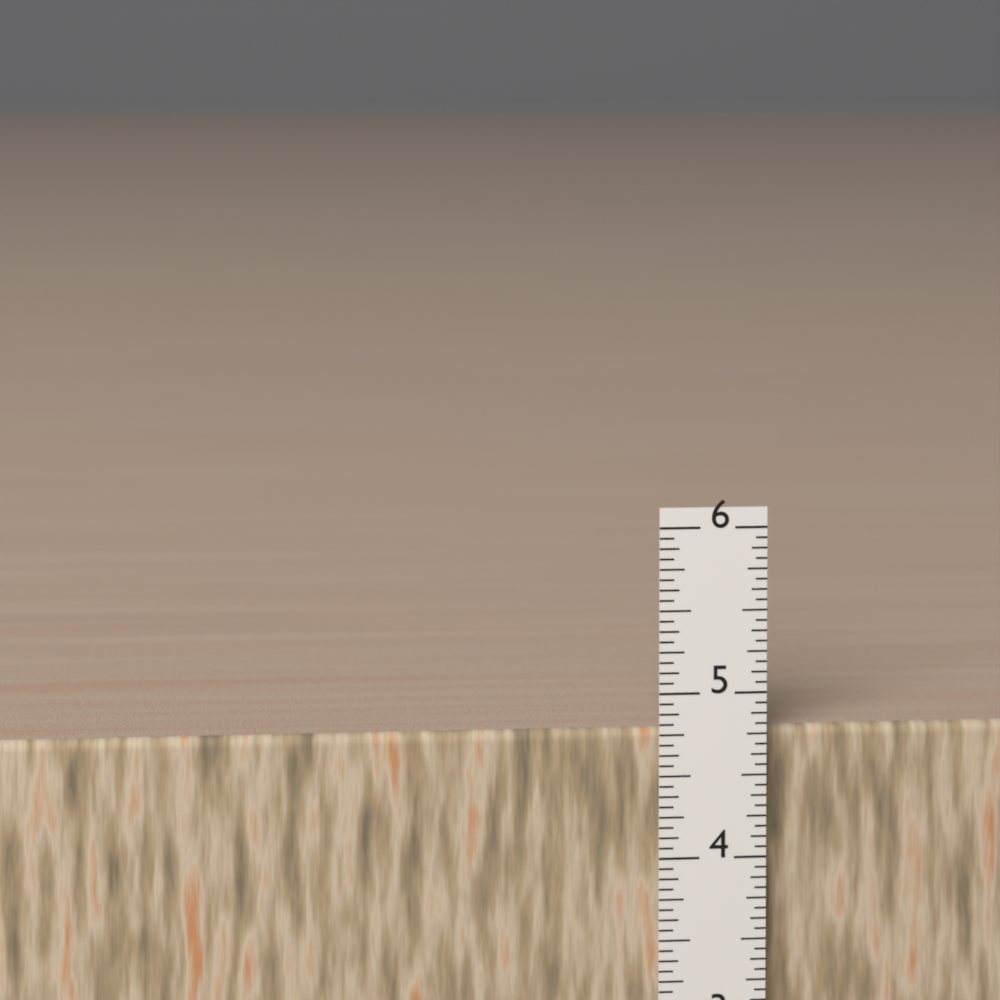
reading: 4.7500 in
